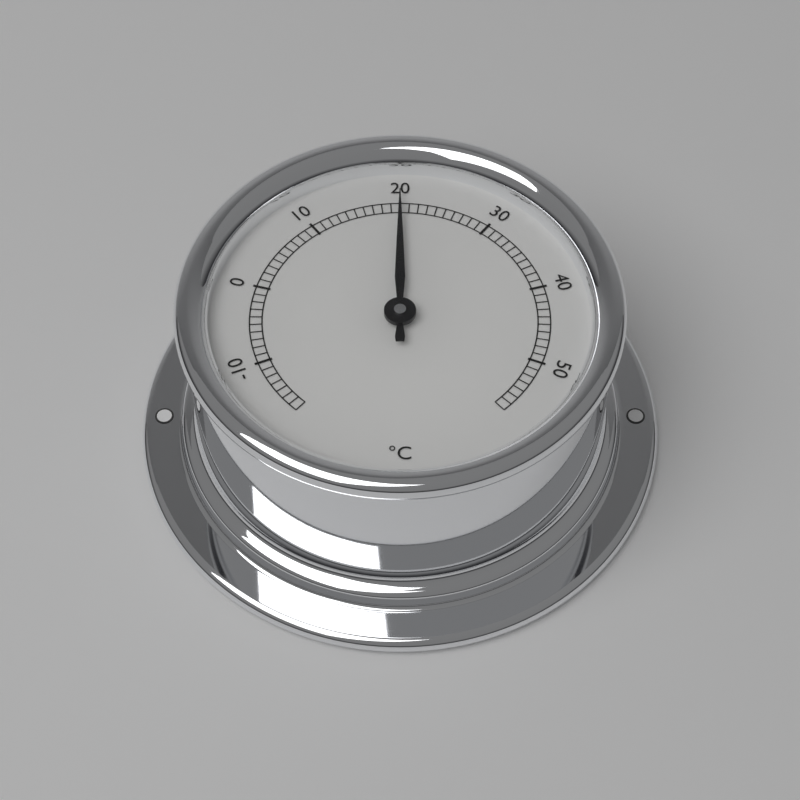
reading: 20 °C
